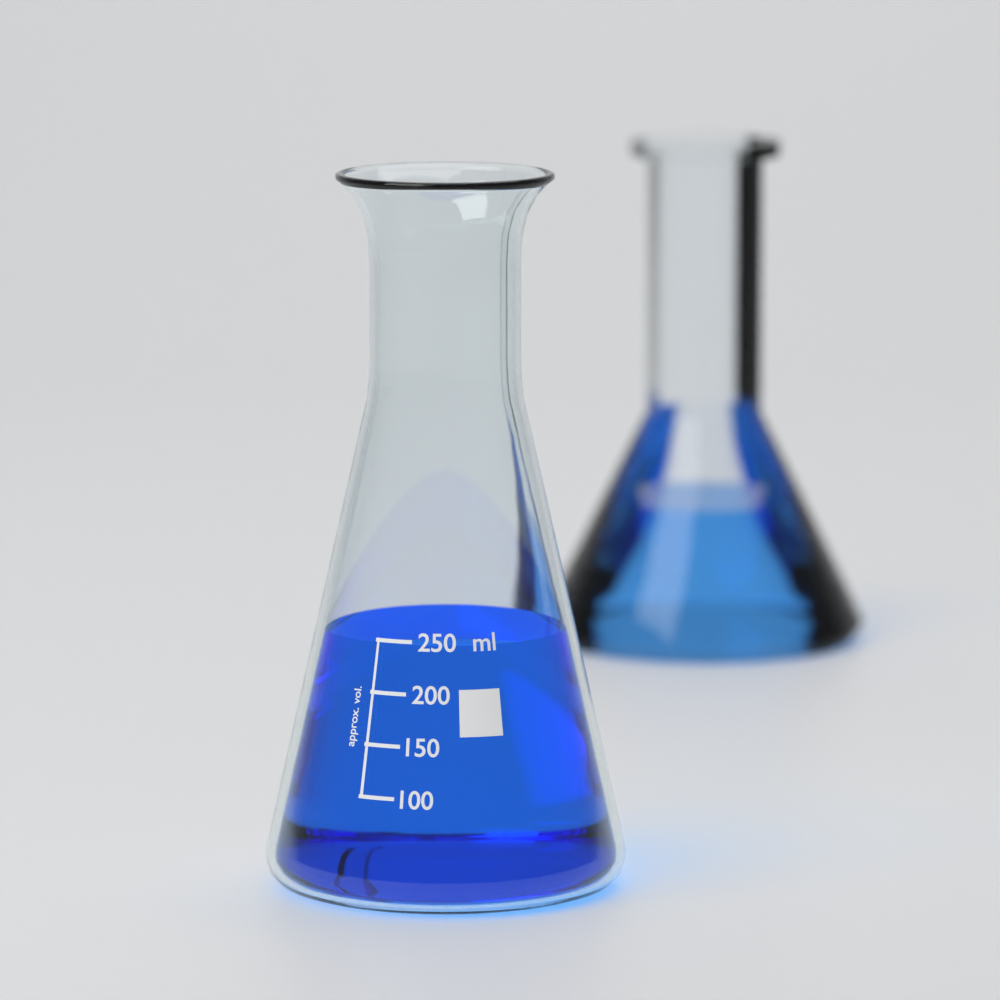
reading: 245 ml
